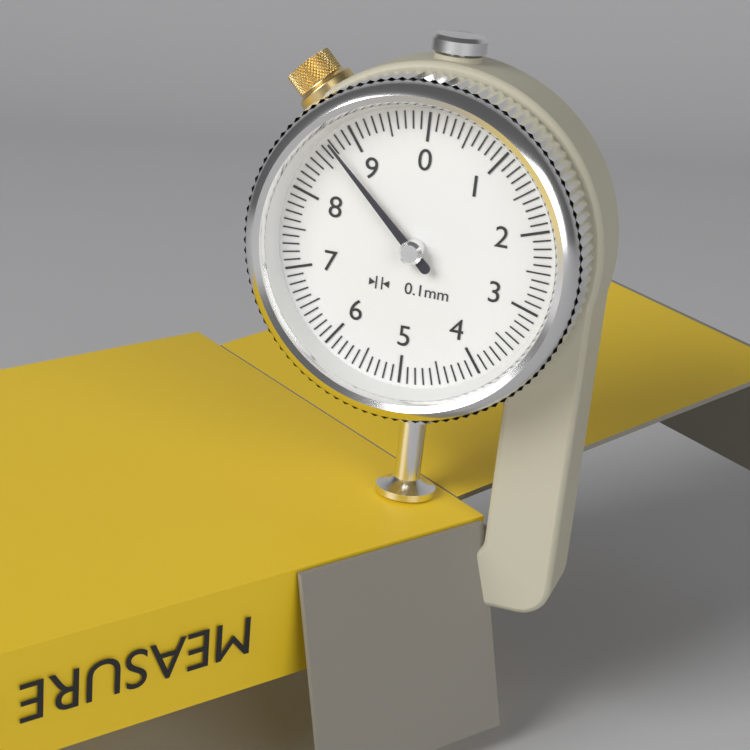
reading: 8.7 mm
